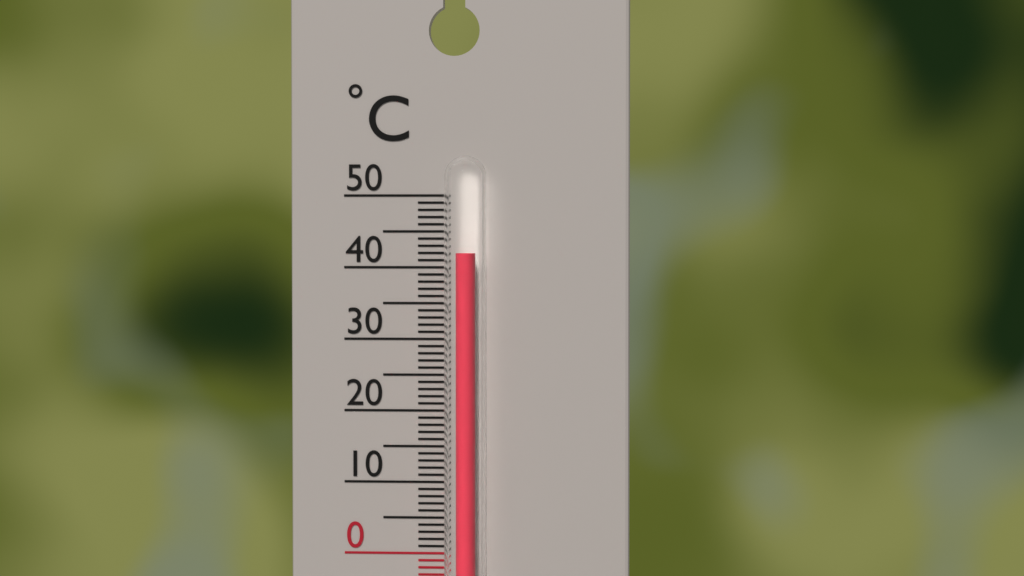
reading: 42 °C
